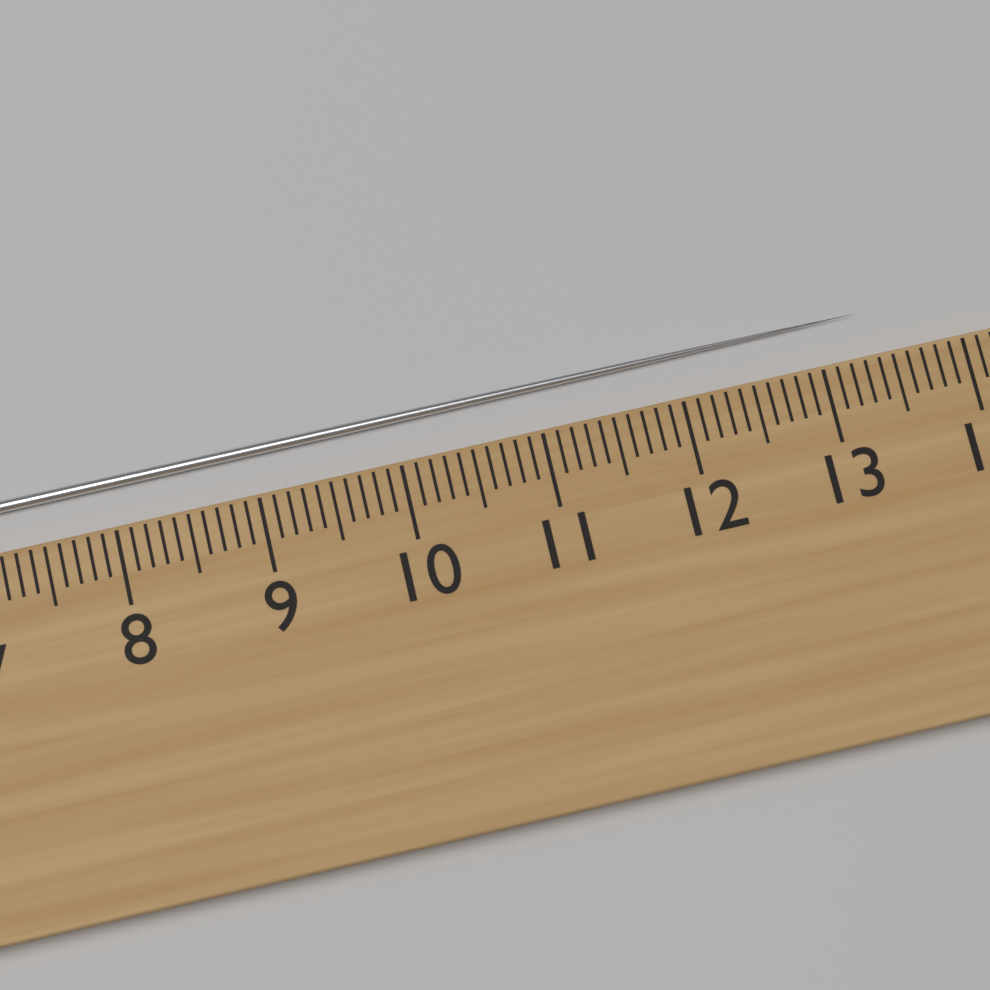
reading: 13.4 cm
